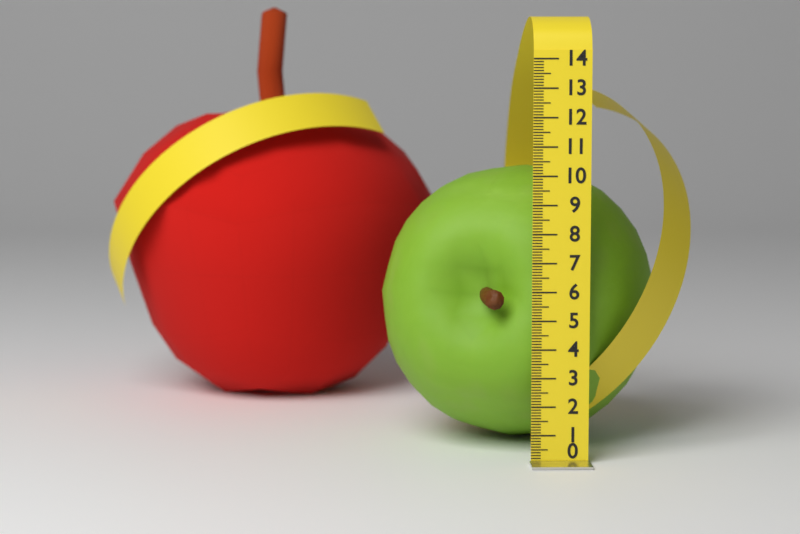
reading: 10.1 (no unit)
